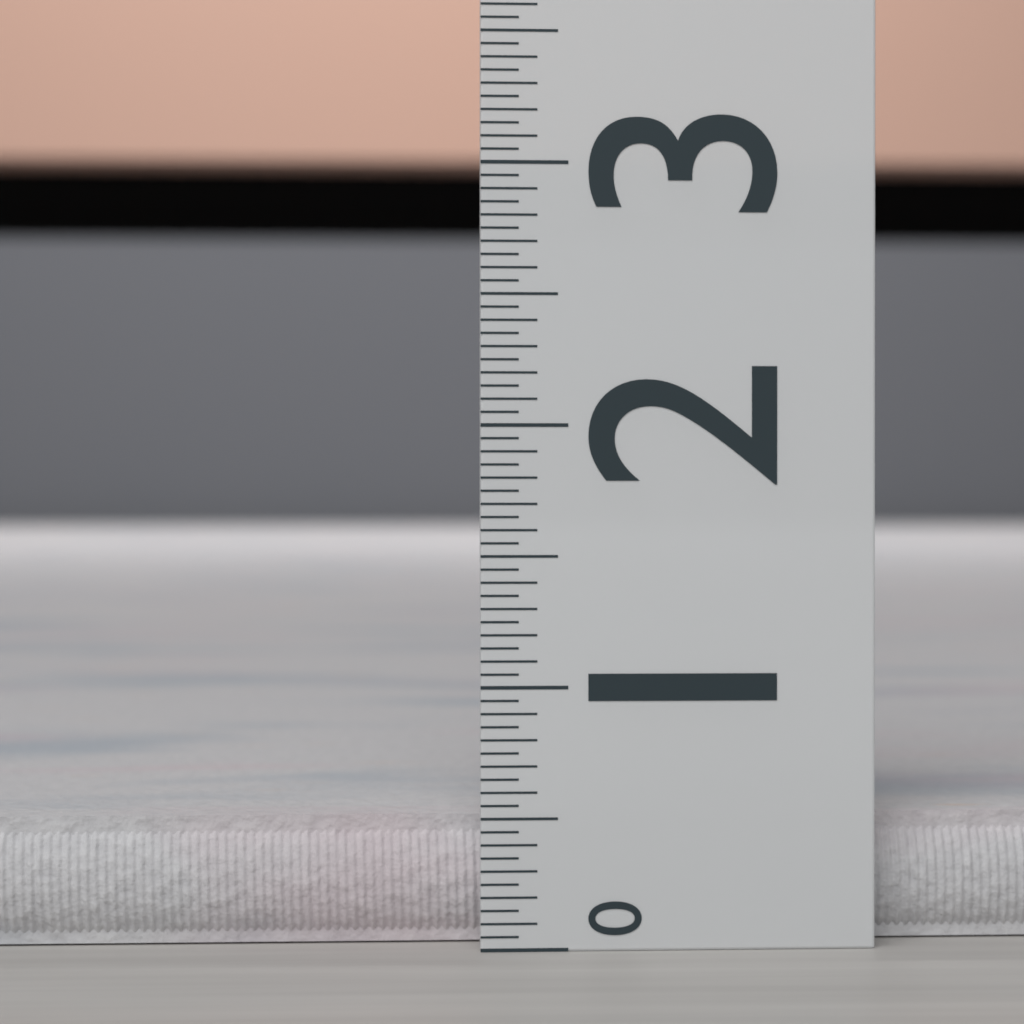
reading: 0.50 (no unit)
